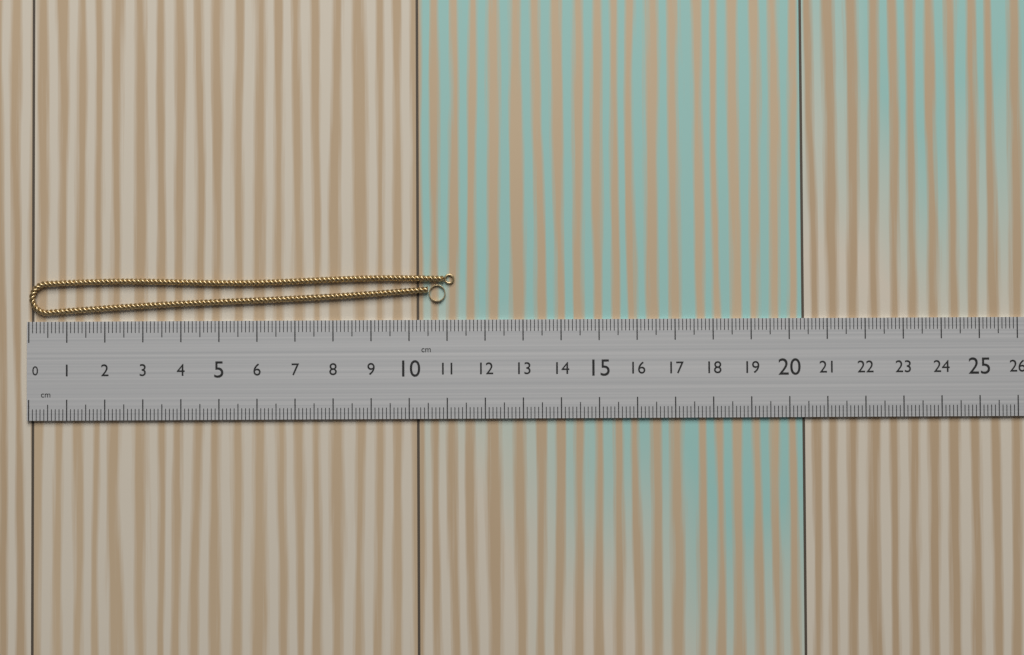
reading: 11.2 cm
